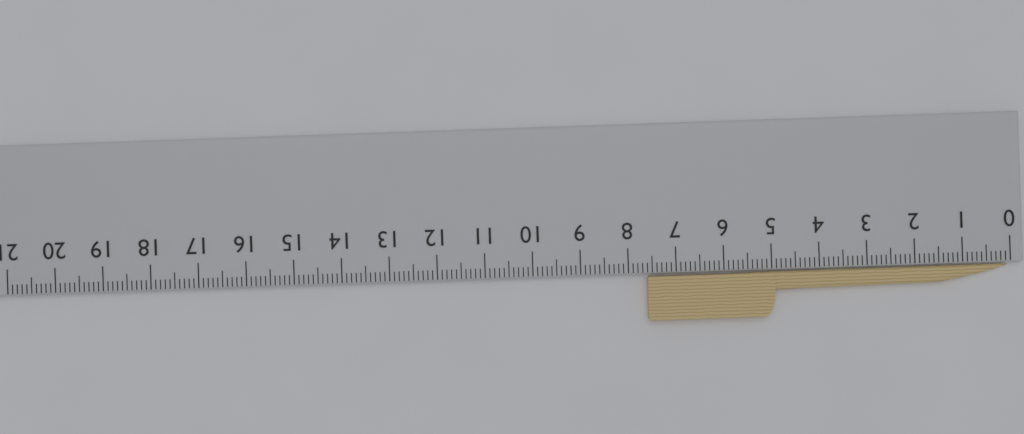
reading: 7.6 cm
